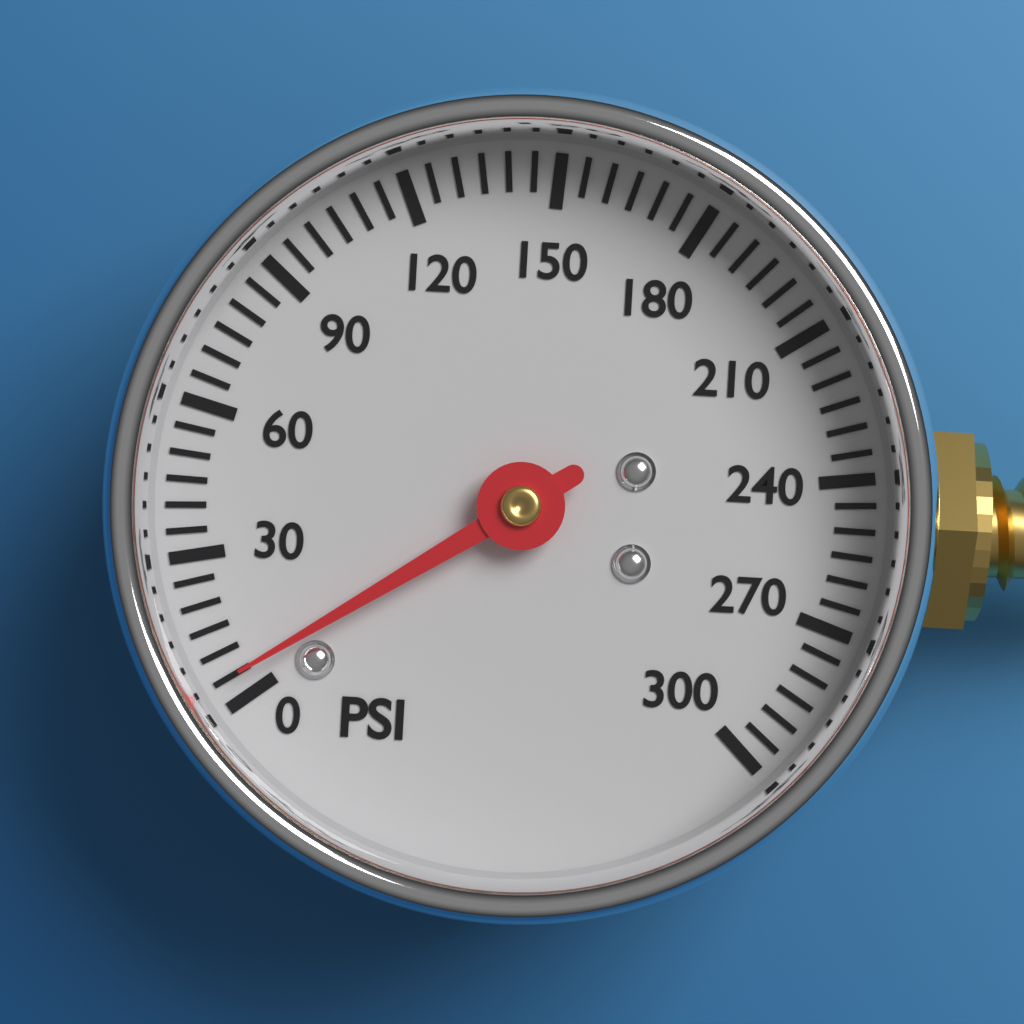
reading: 5 psi
